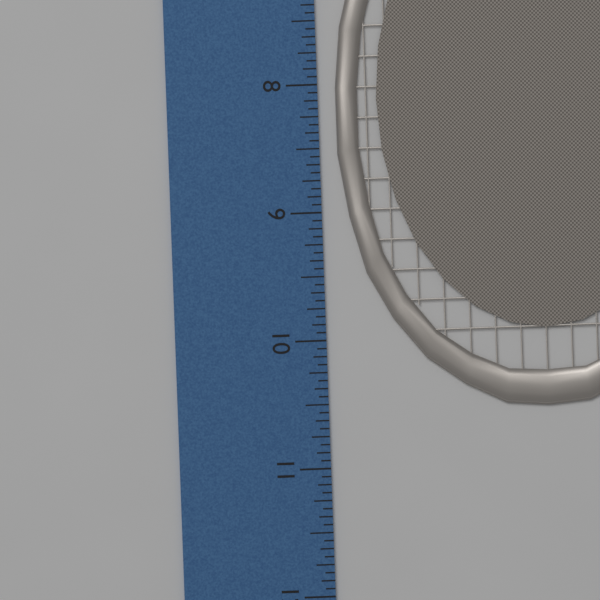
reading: 10.5625 inch
